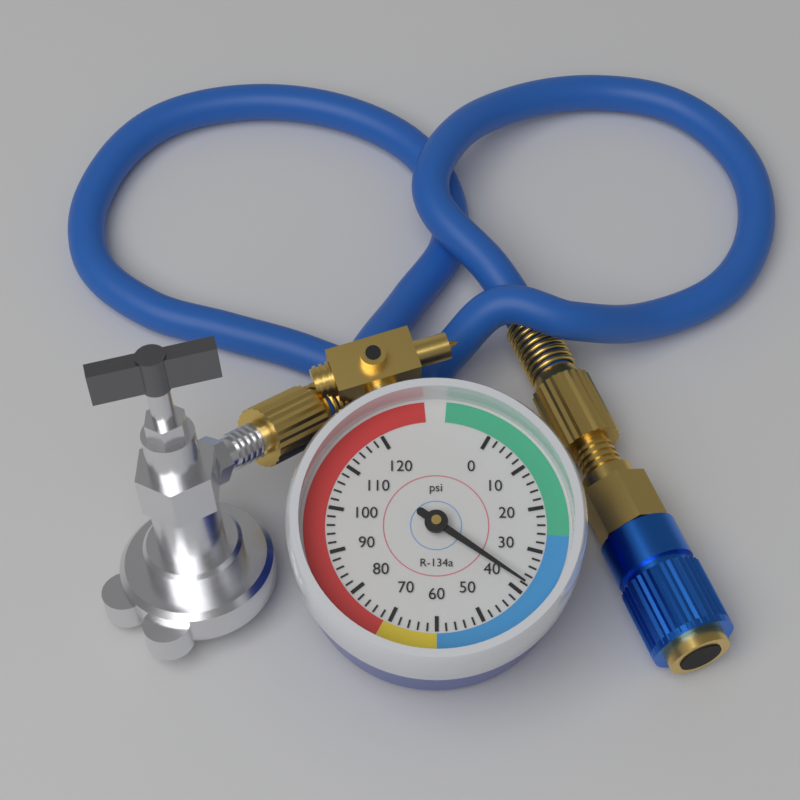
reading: 38 psi
